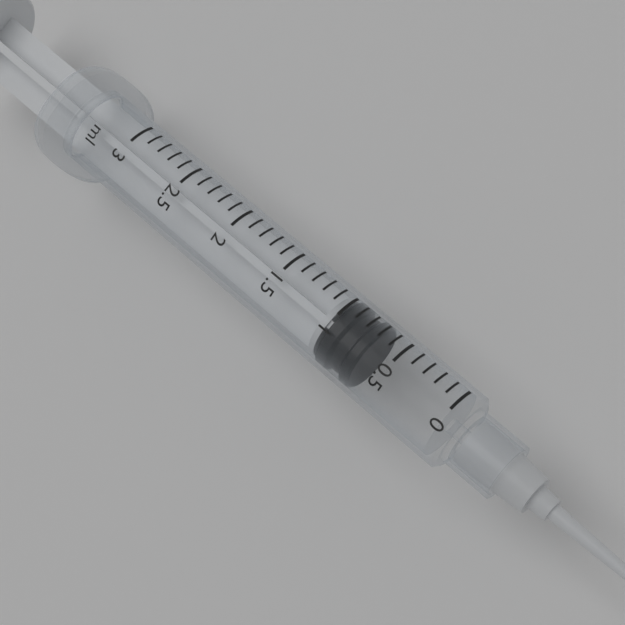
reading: 0.7 ml
